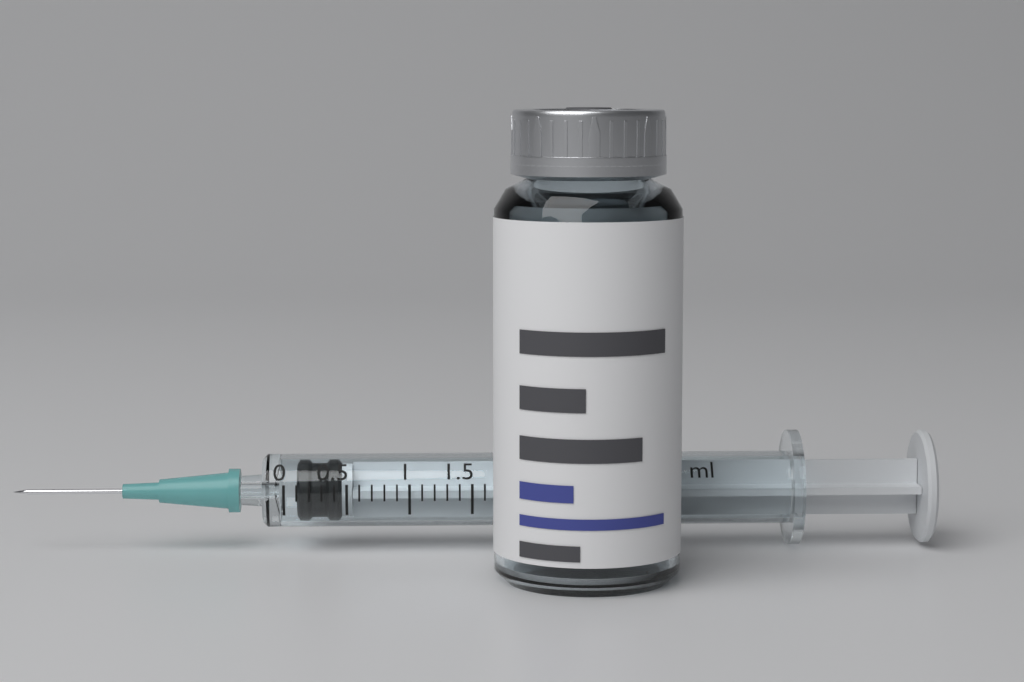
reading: 0.1 ml
